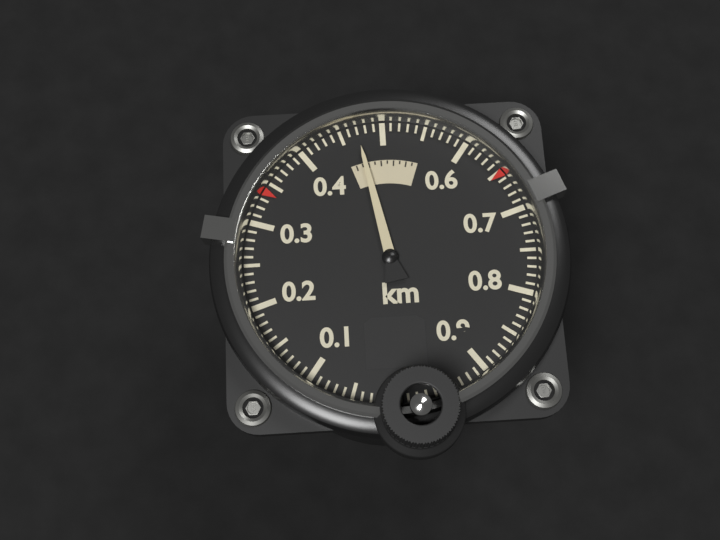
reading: 0.47 km
